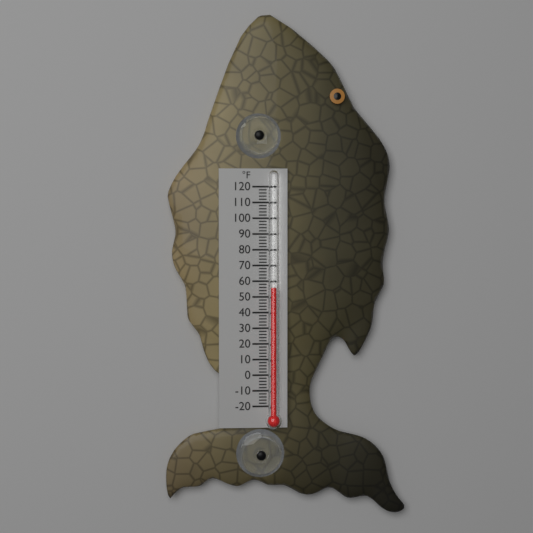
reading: 56 °F
